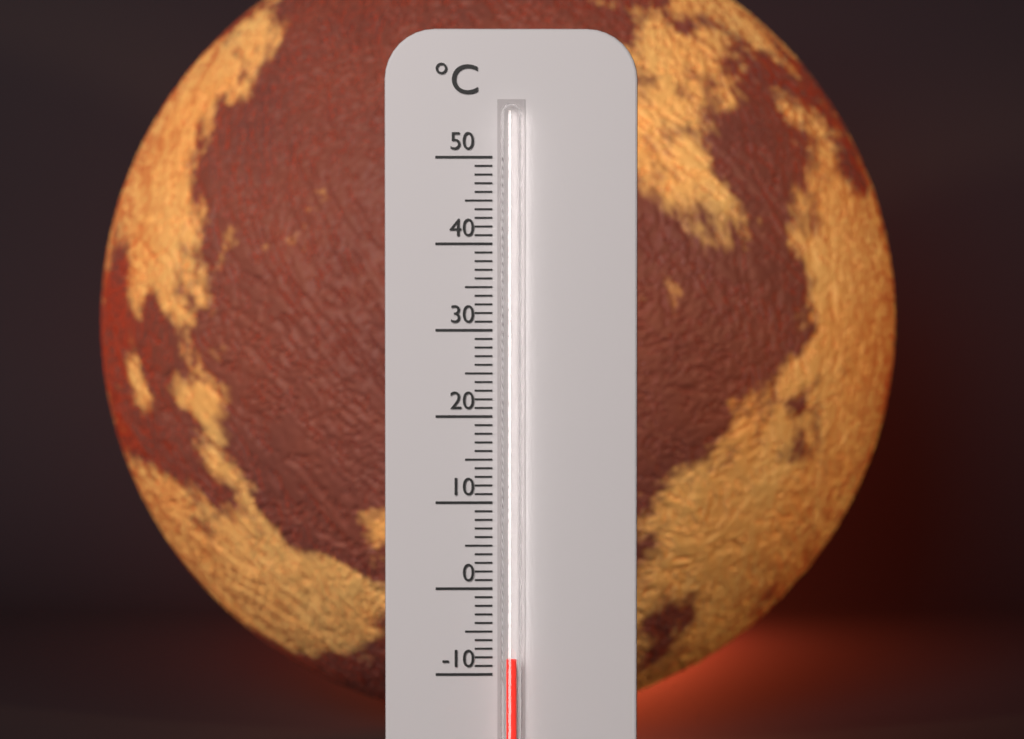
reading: -8 °C
